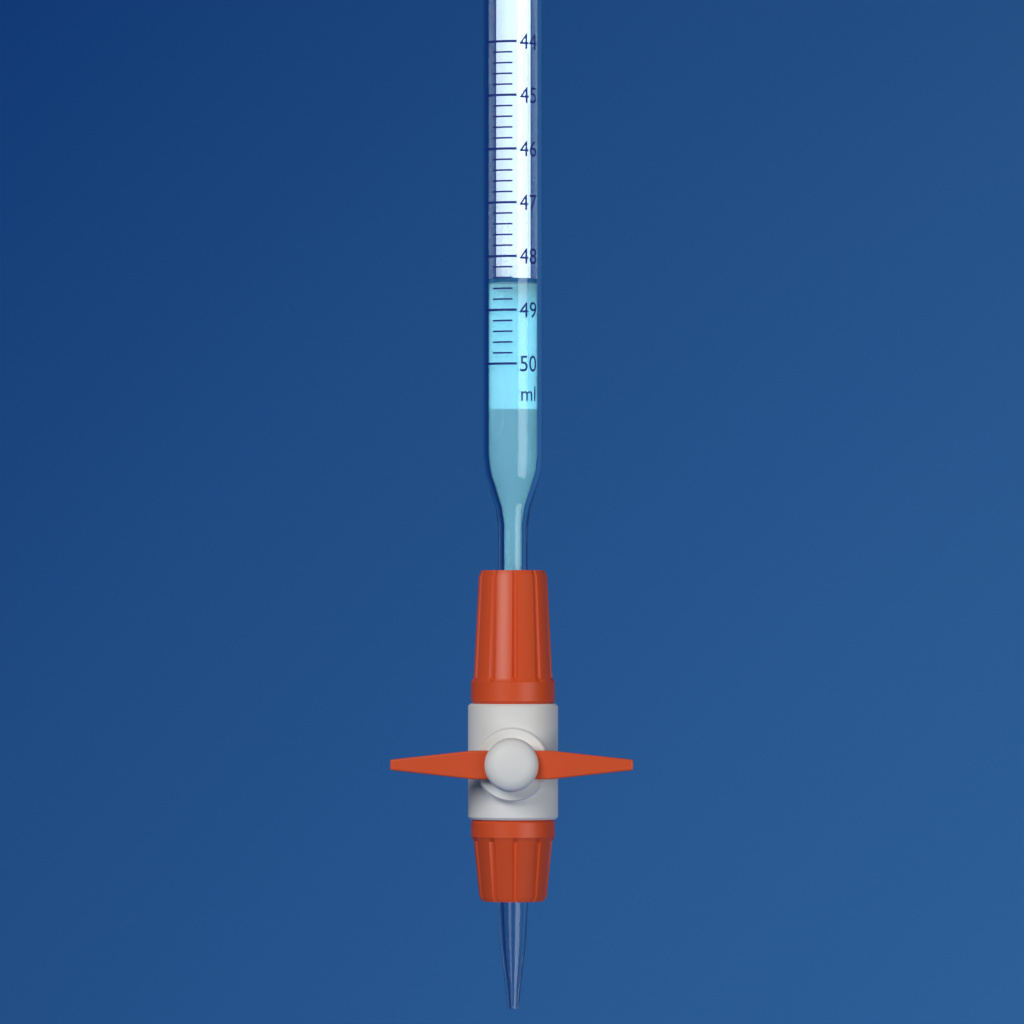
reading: 48.4 ml
